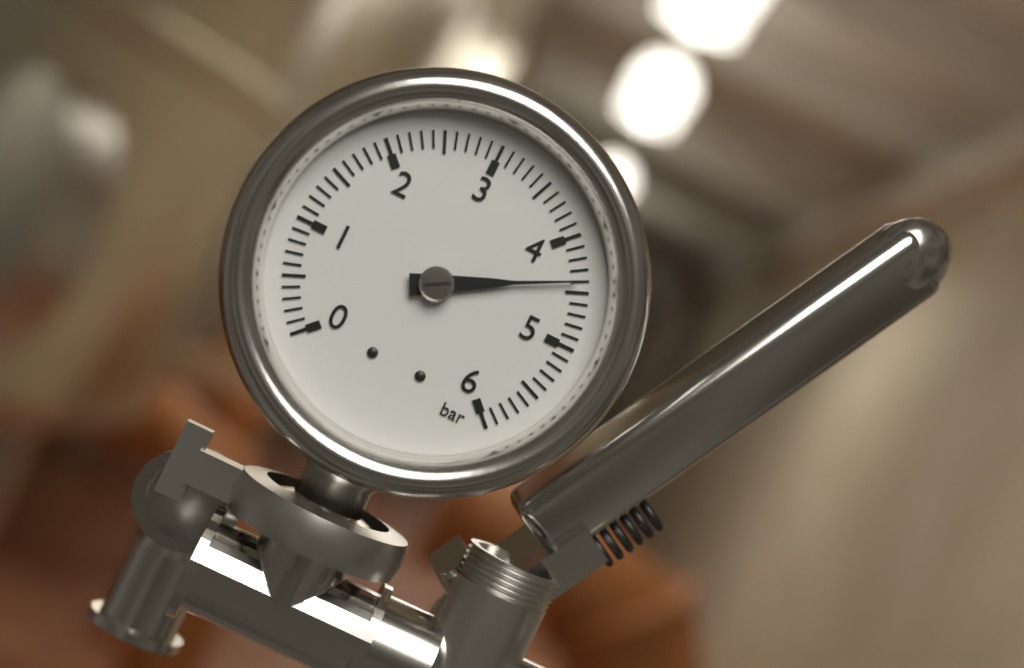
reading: 4.4 bar
